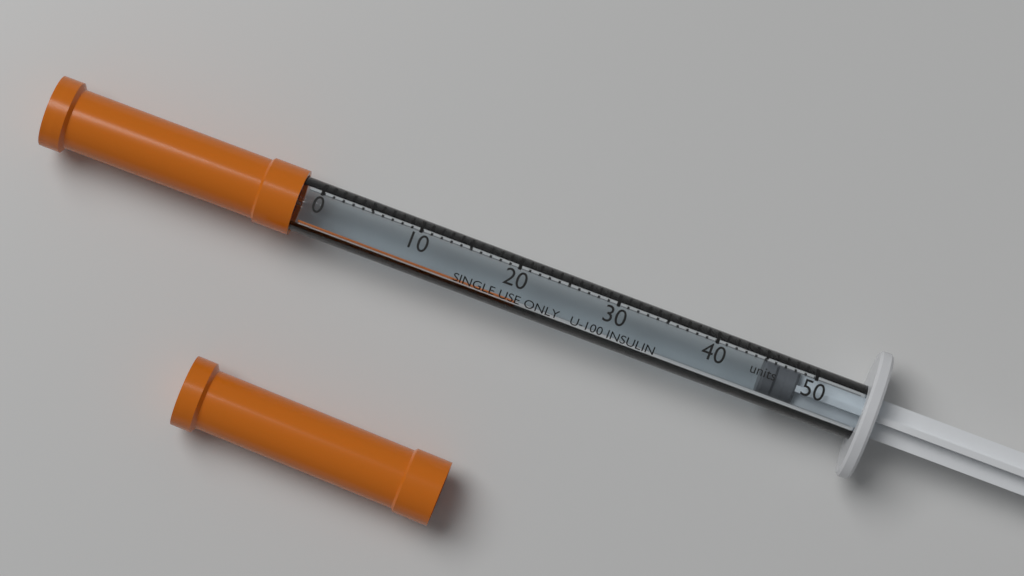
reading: 45 units
